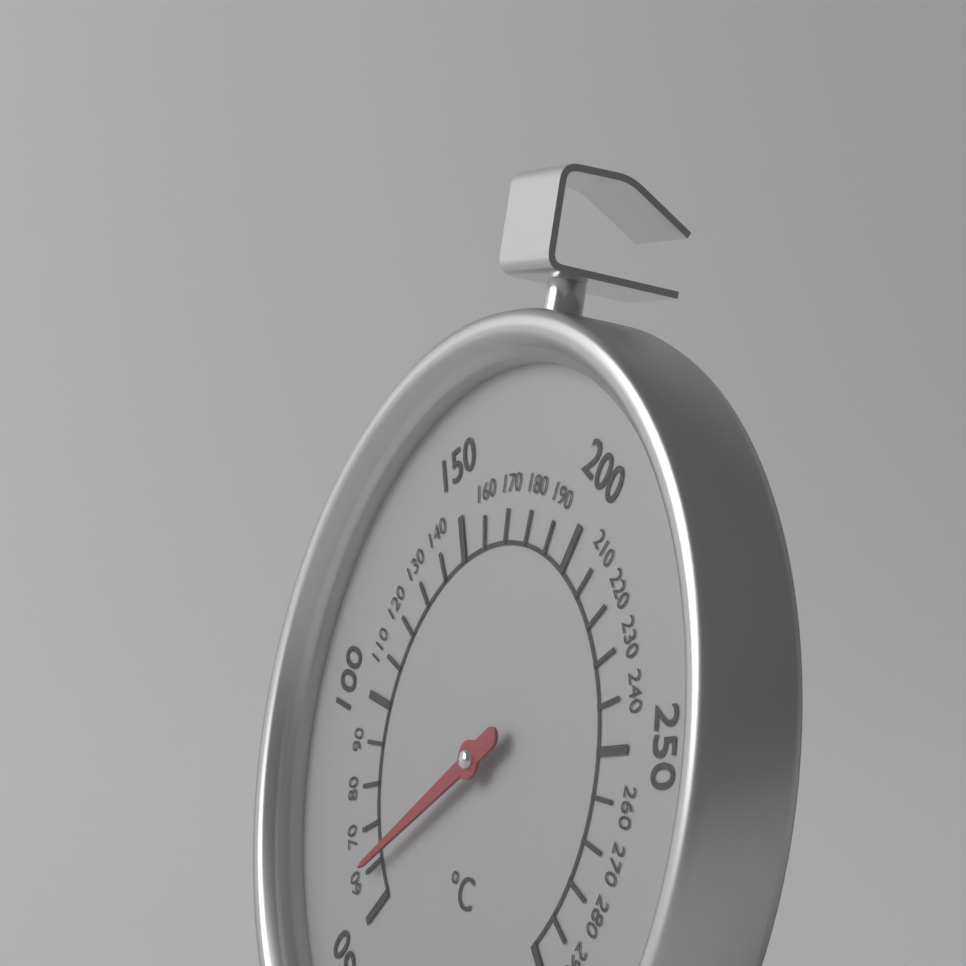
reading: 60 °C
